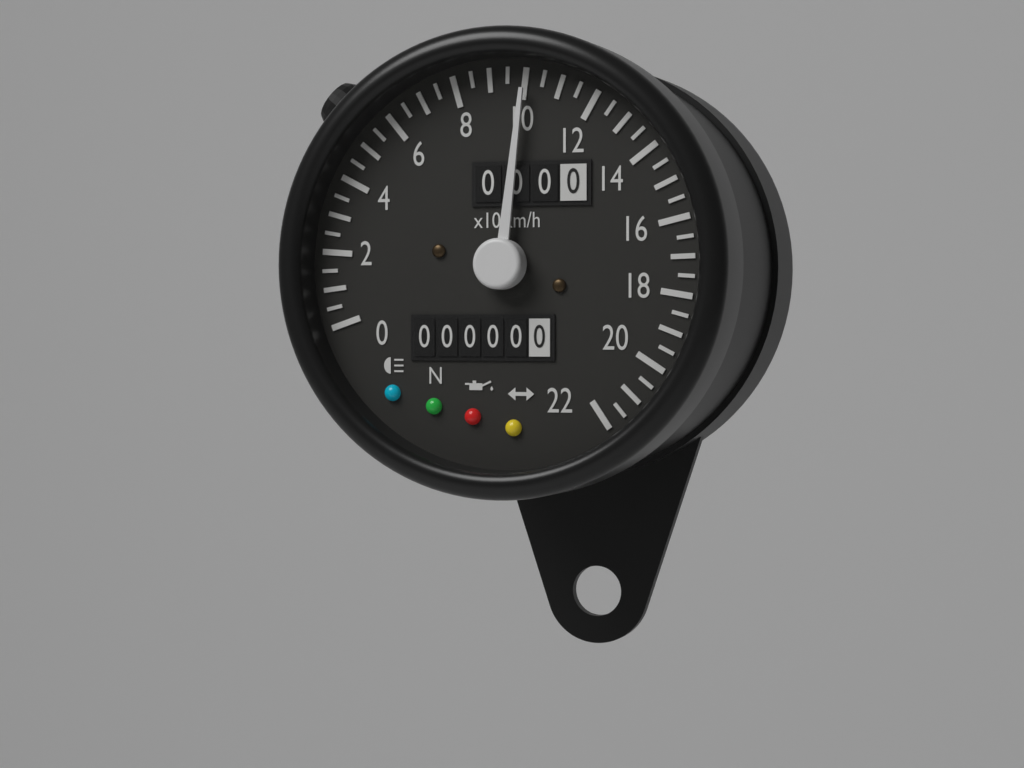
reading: 100 km/h
